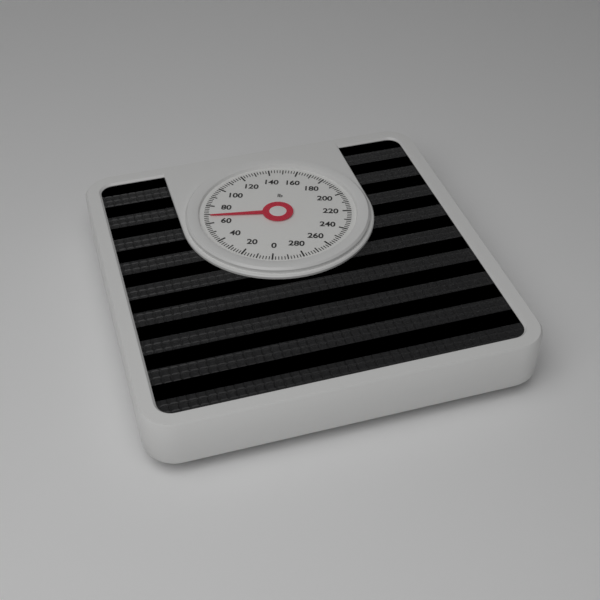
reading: 68 lb
